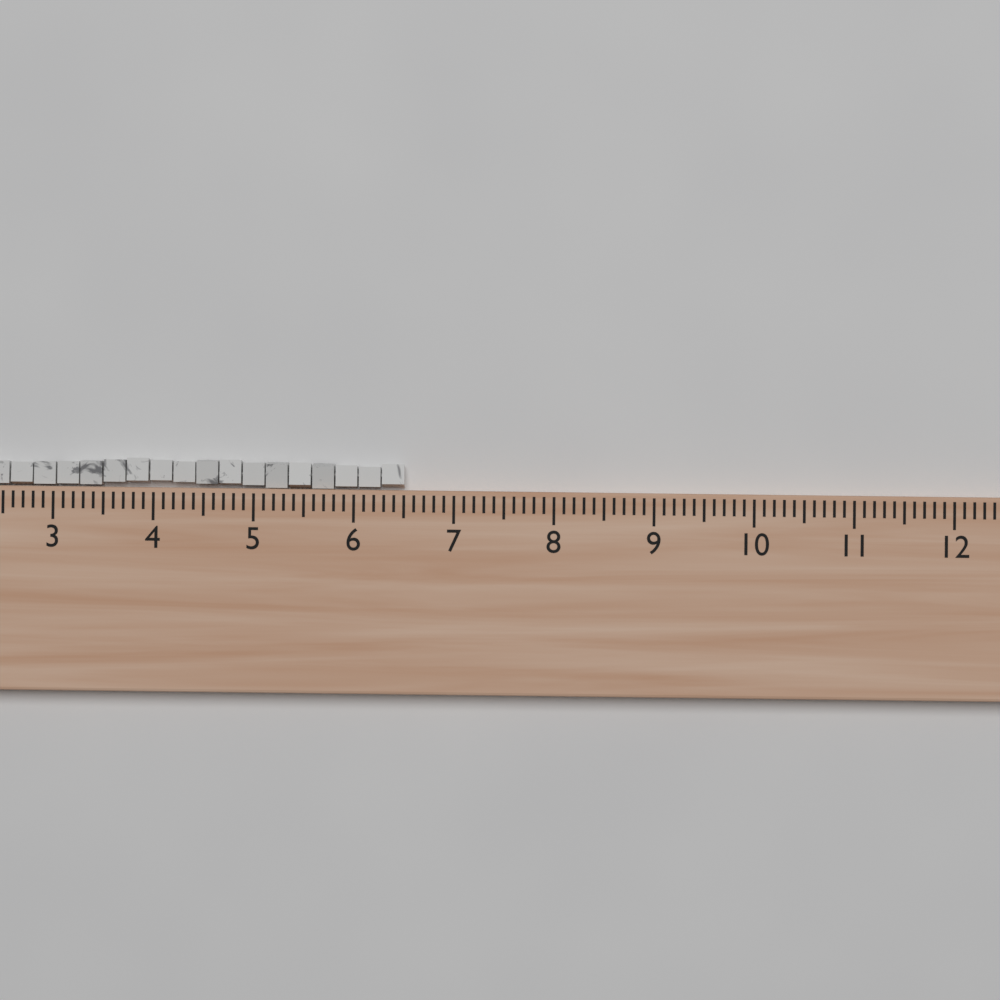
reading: 6.5 (no unit)
